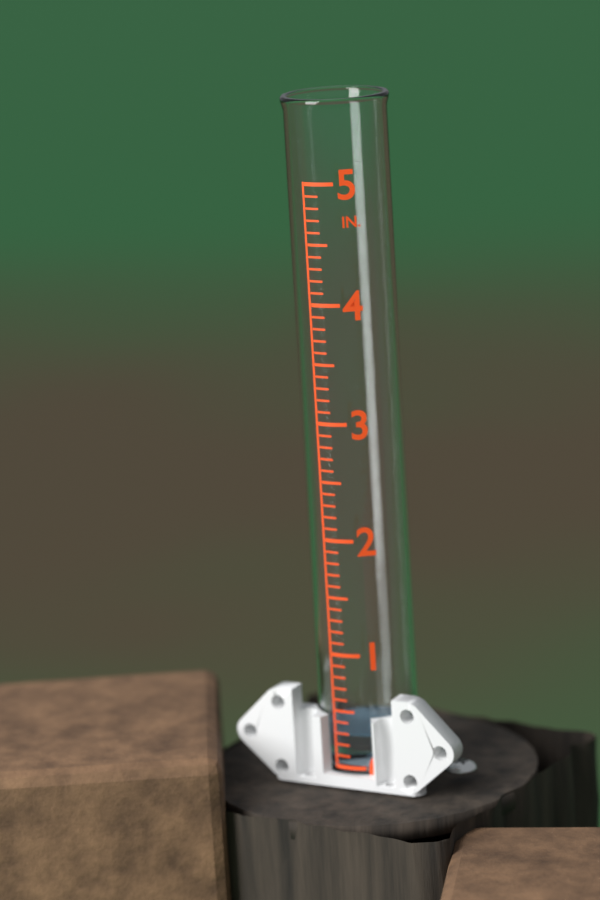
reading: 0.3 in
